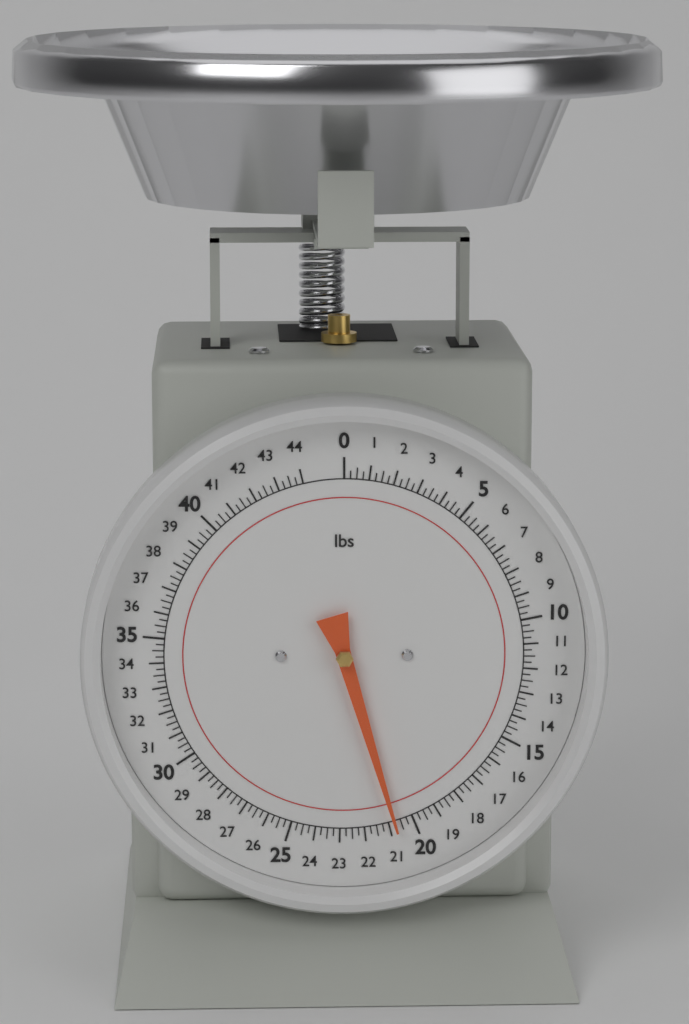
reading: 20.75 lbs
